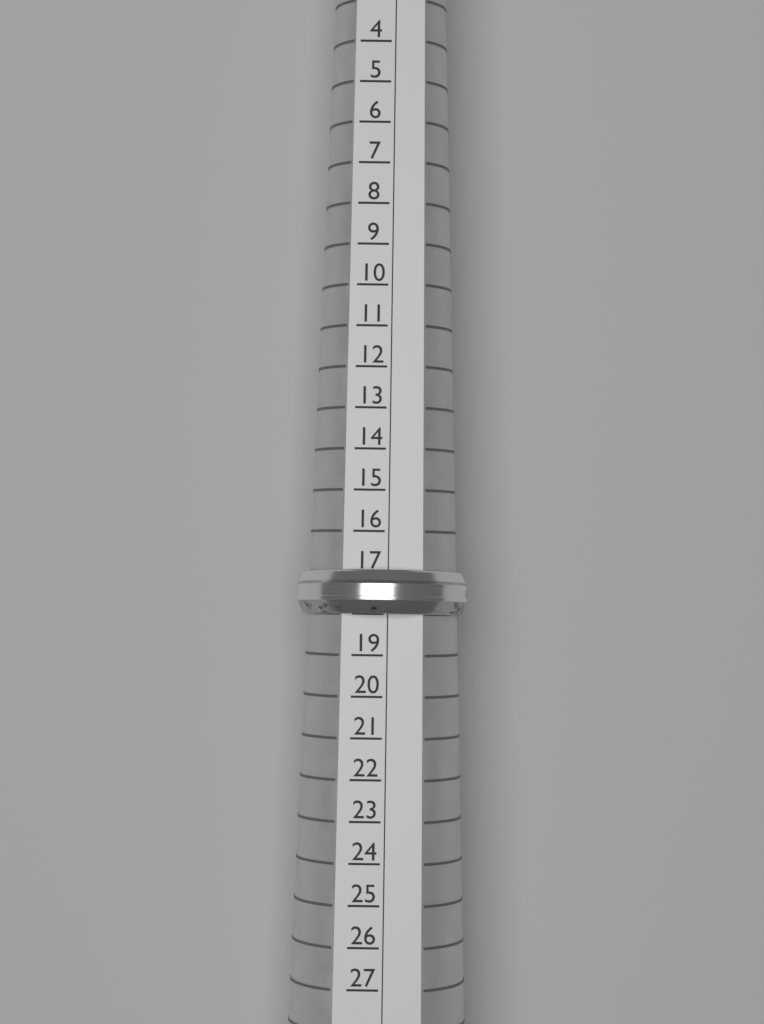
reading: 18 (no unit)
